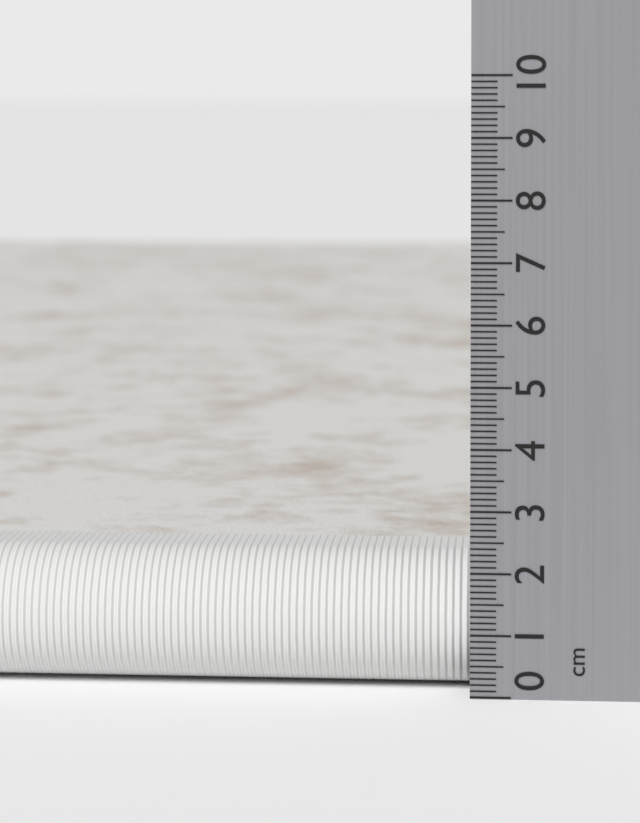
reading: 2.2 cm
